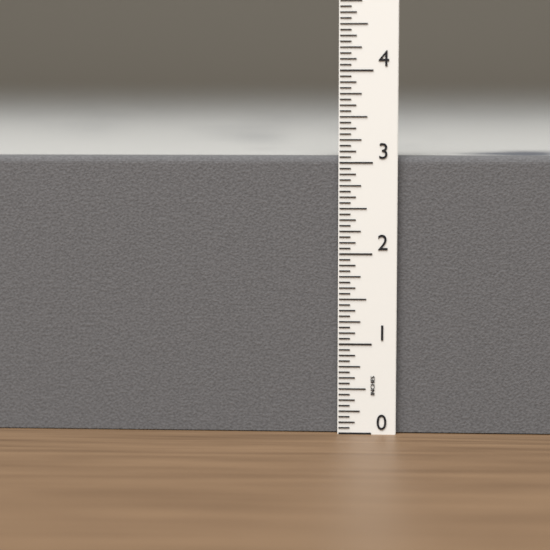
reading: 3.0625 in
